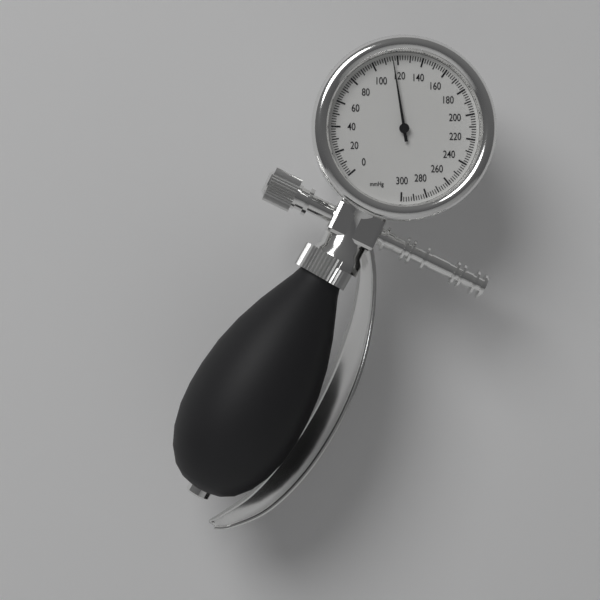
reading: 116 mmHg
